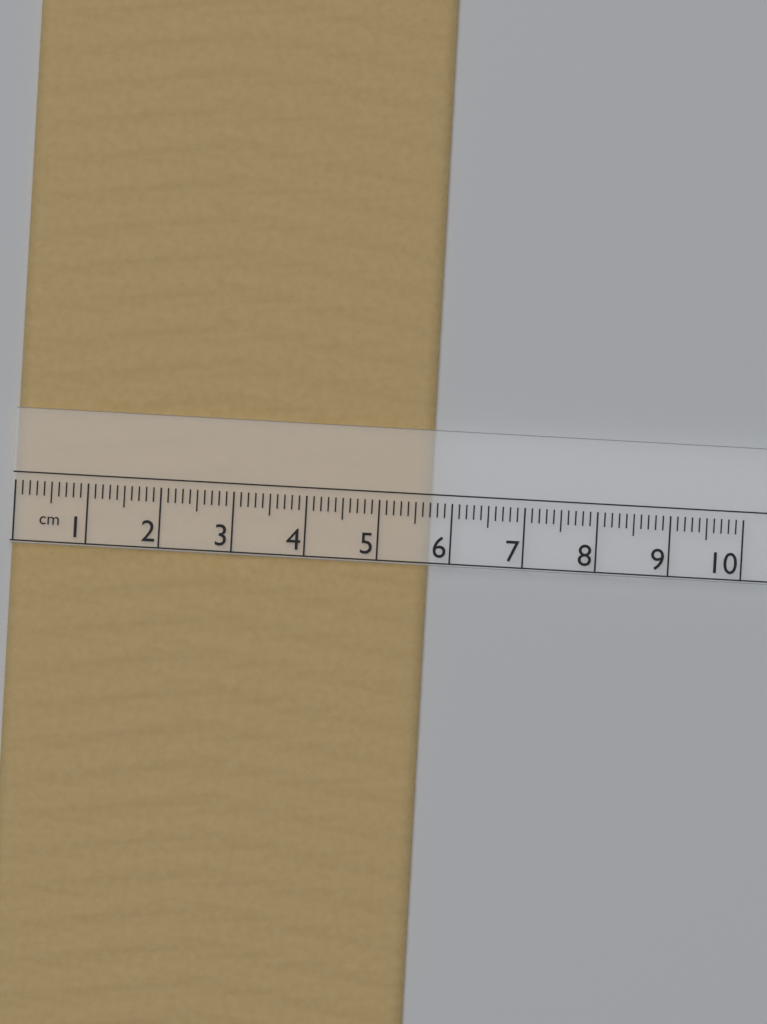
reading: 5.7 cm
